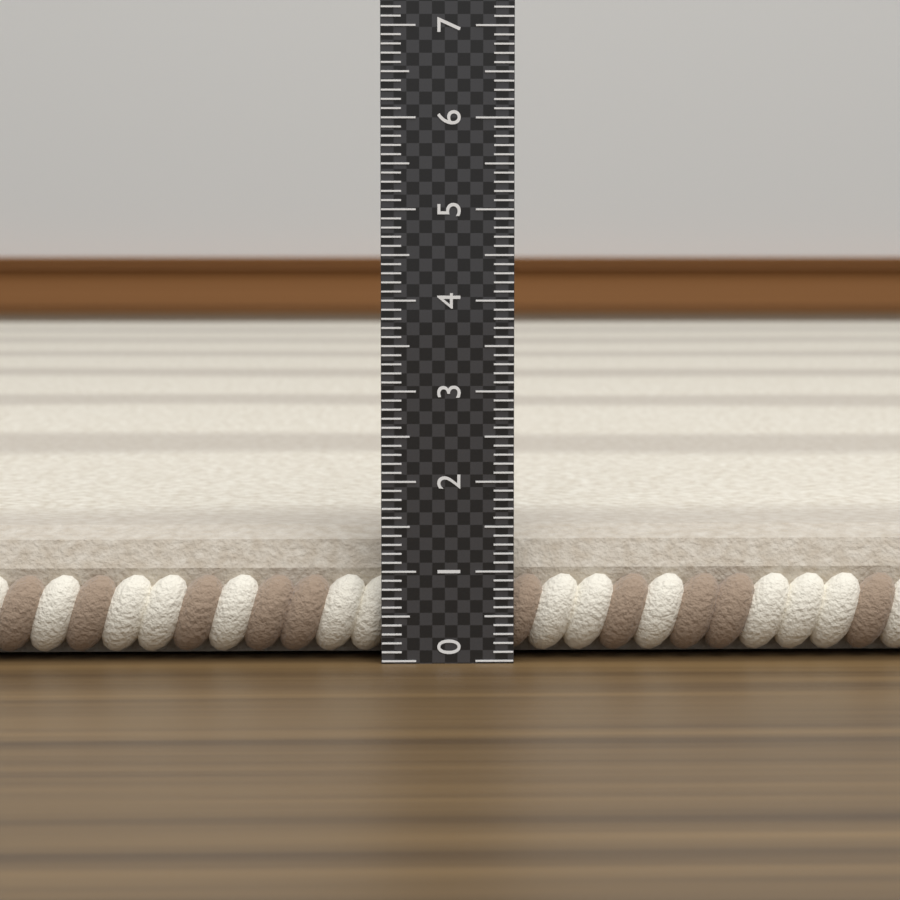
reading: 1.4 (no unit)
